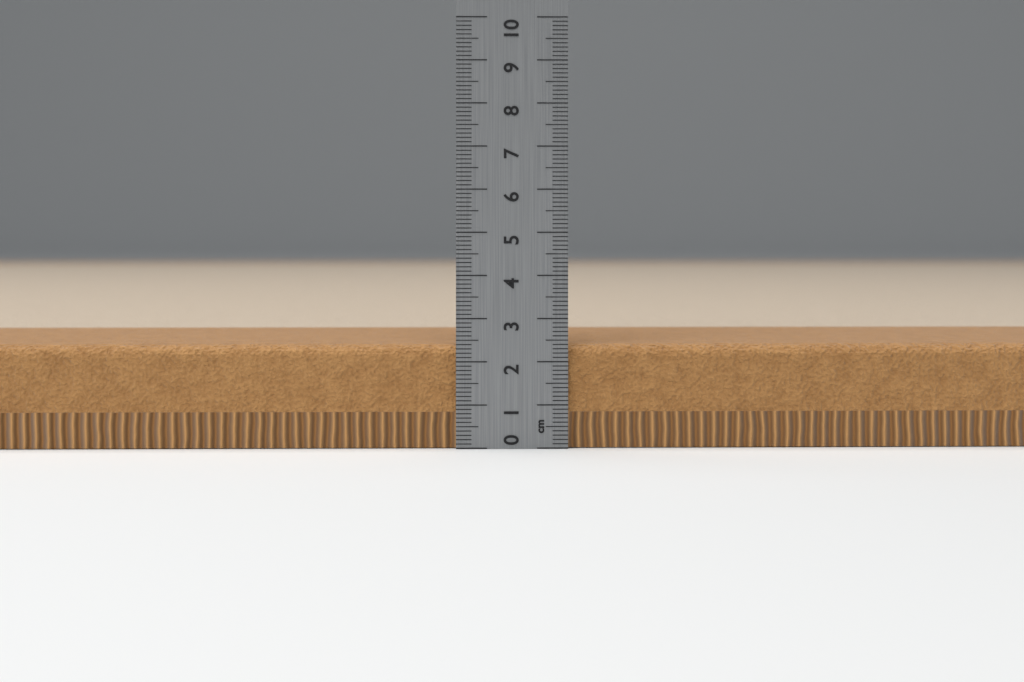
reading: 2.4 cm
